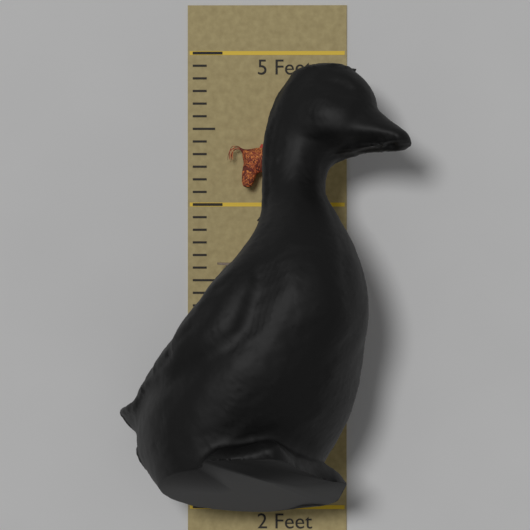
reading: 4.916666 Feet
